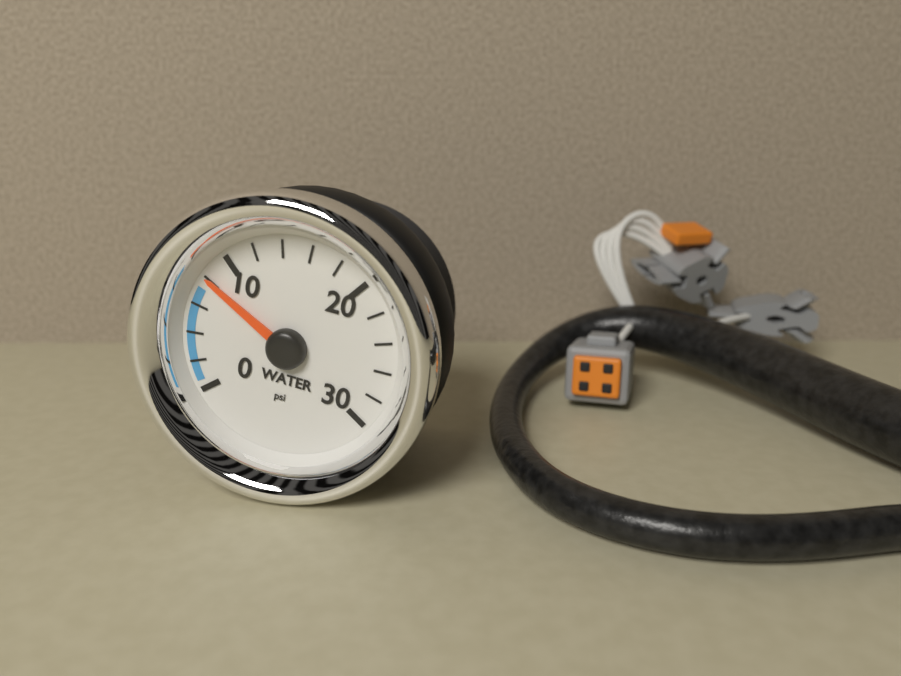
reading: 8 psi
